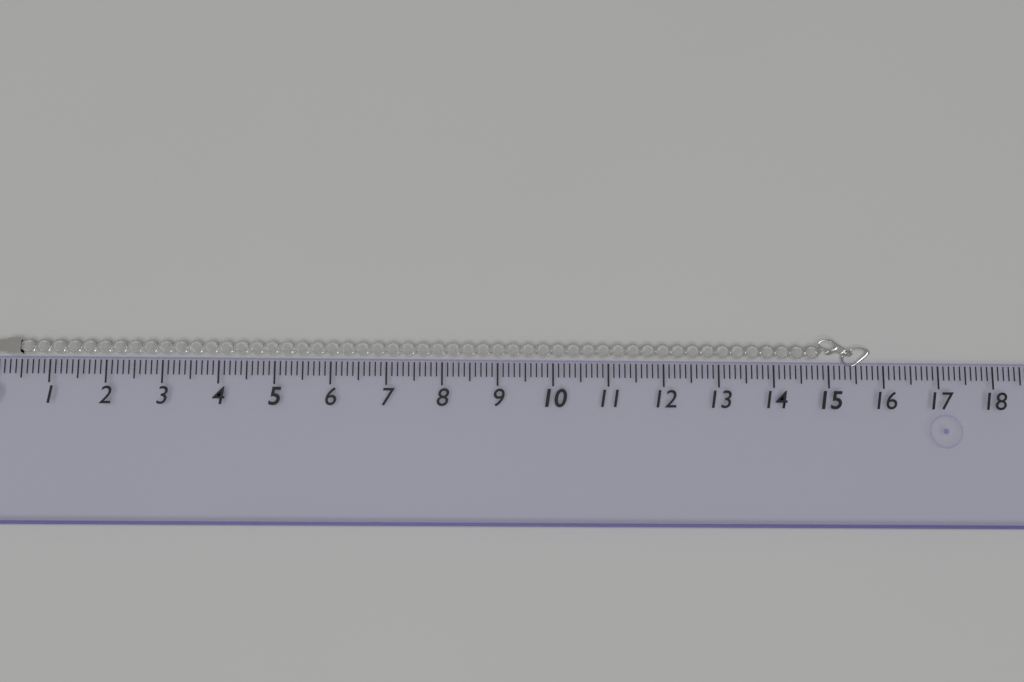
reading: 15.8 (no unit)
